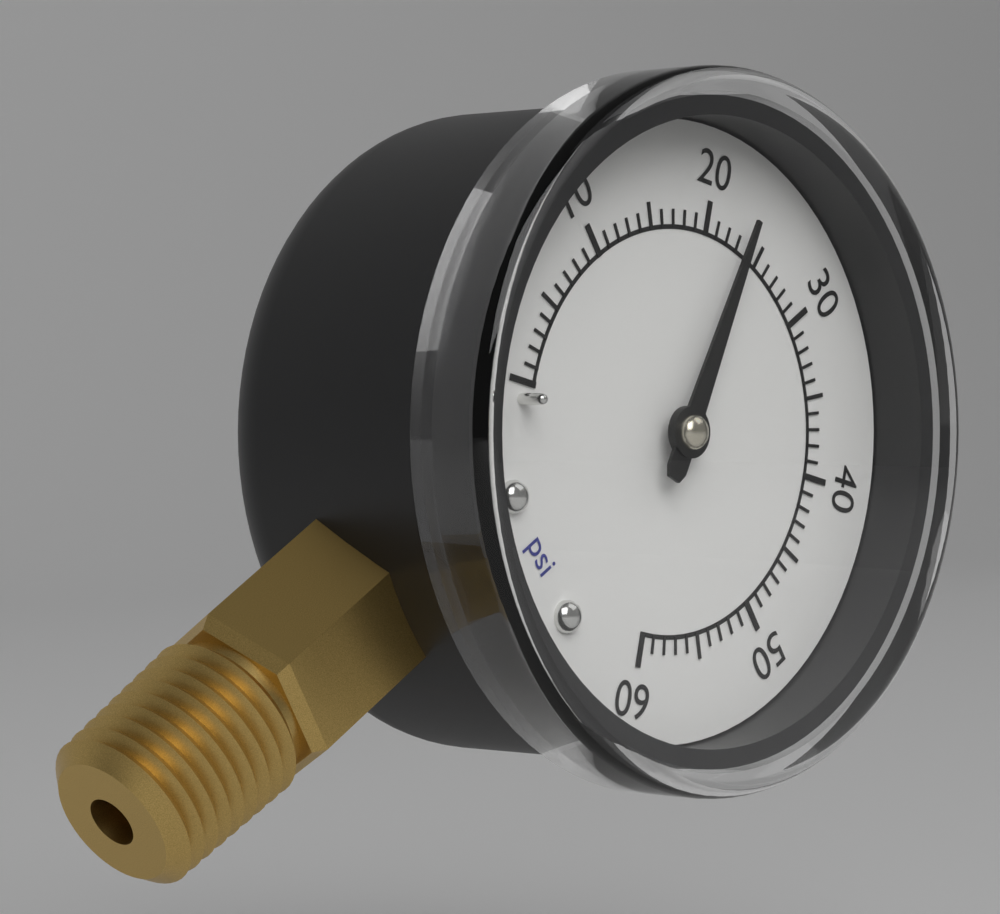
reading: 23 psi
